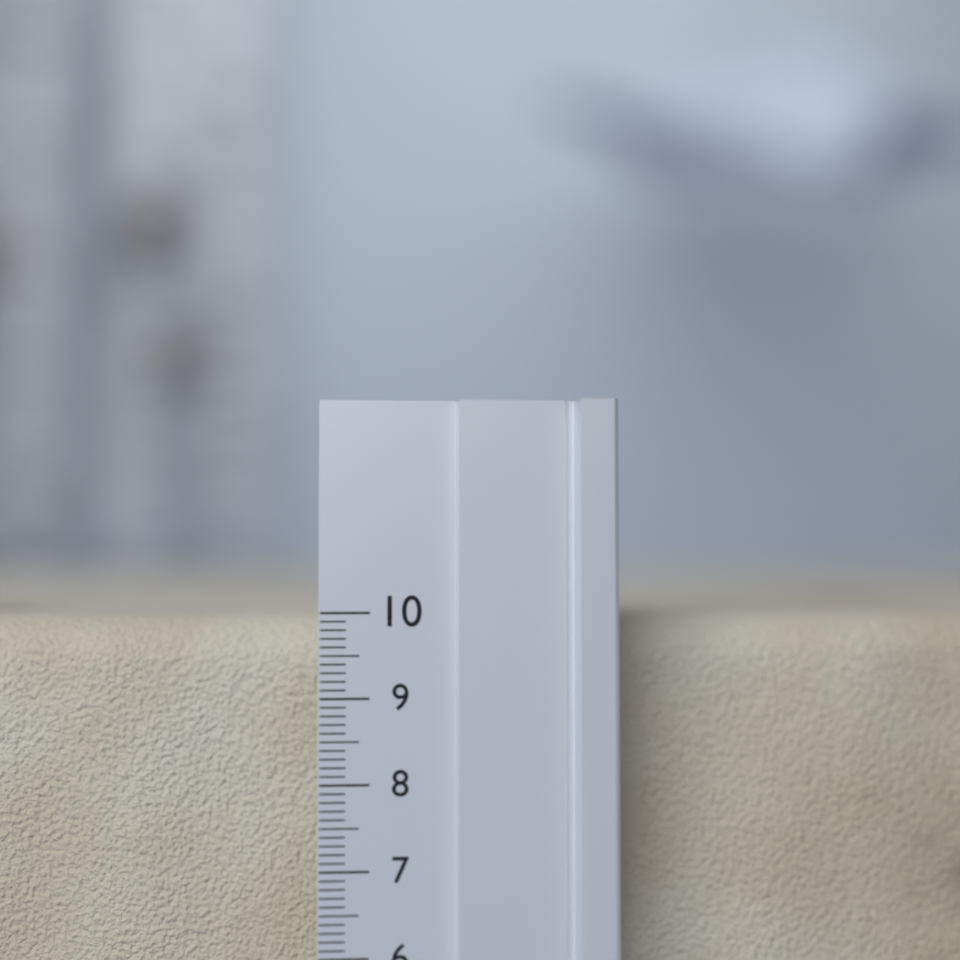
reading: 9.9 (no unit)
